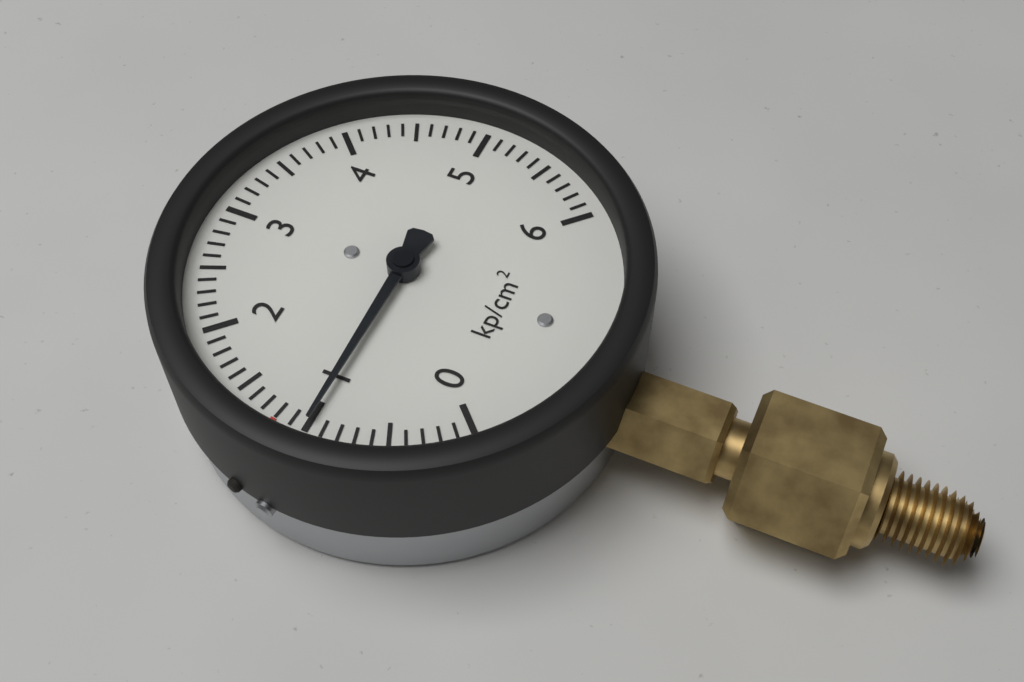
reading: 1.0 kp/cm²
